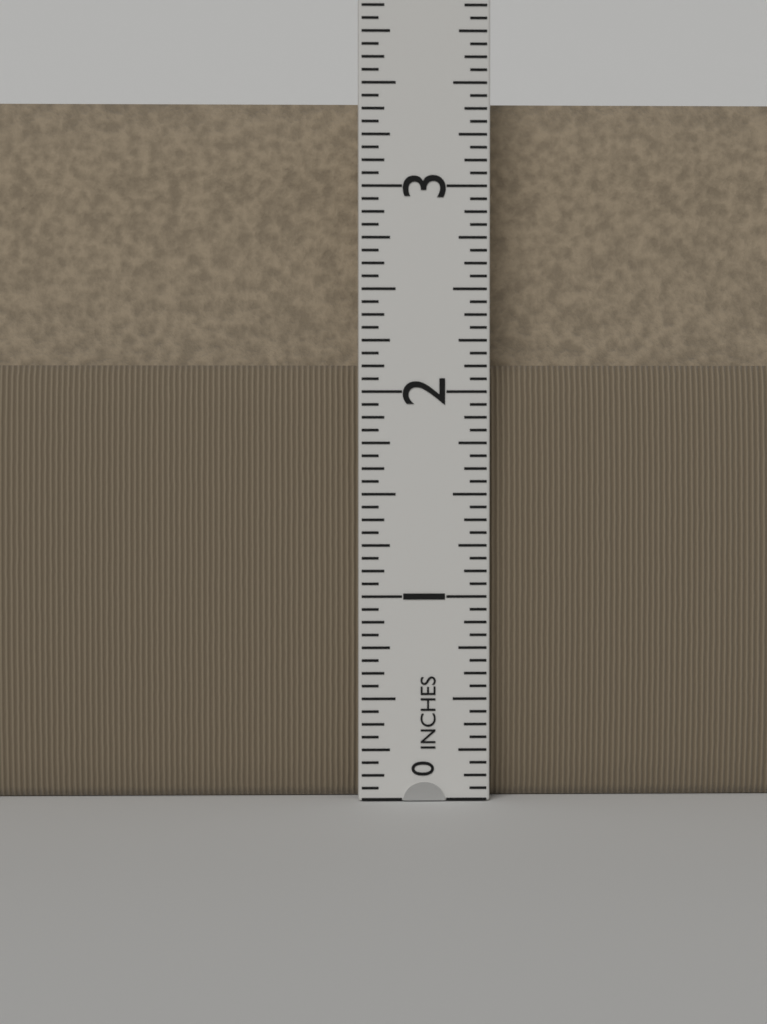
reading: 3.4375 in
